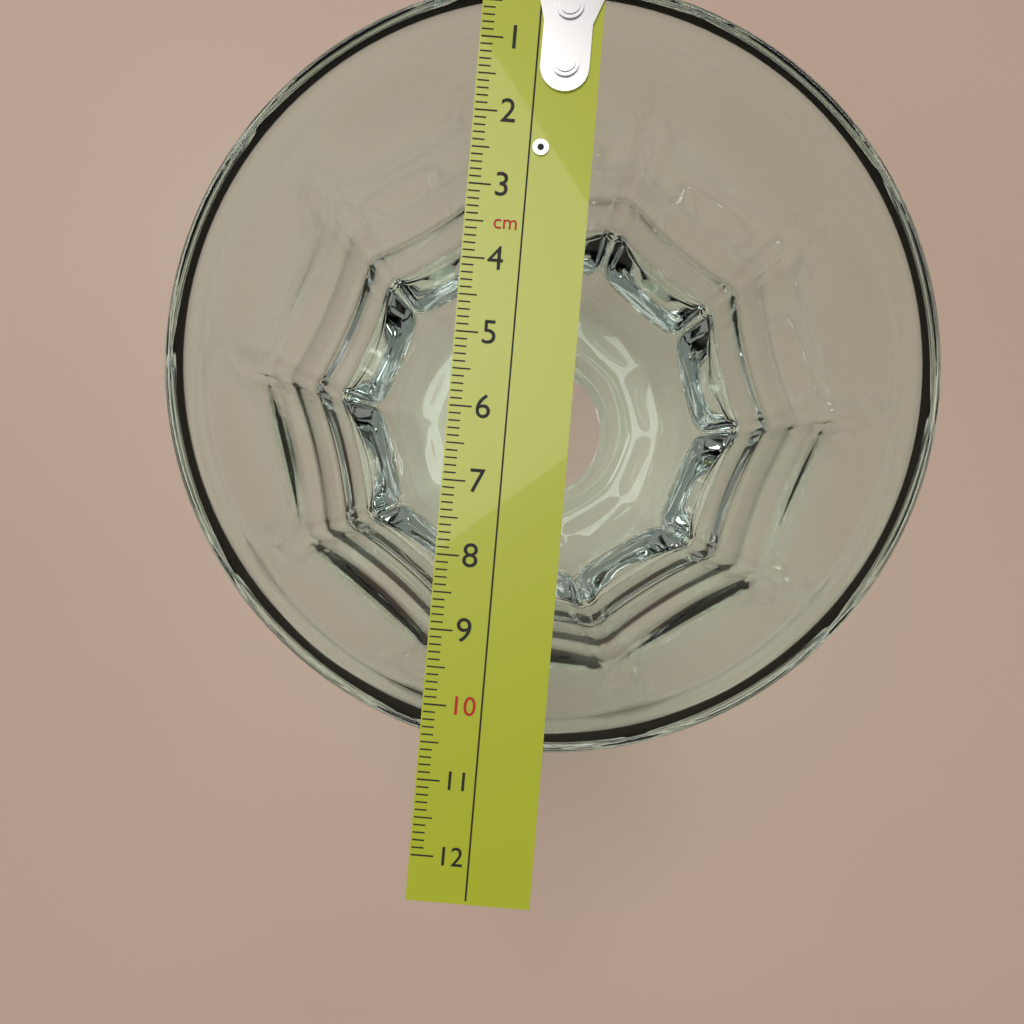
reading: 10.6 cm
